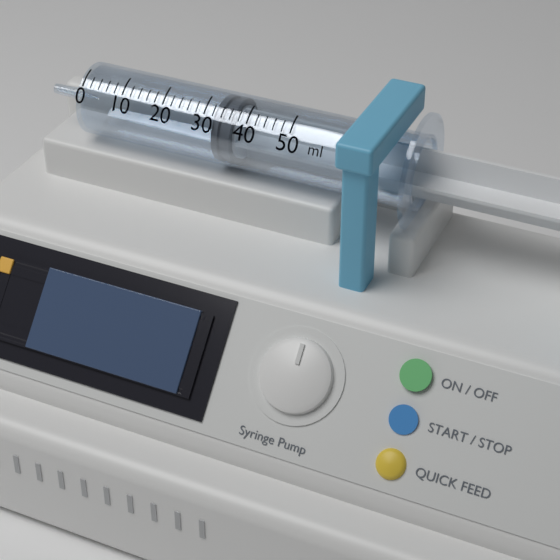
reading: 32 ml
